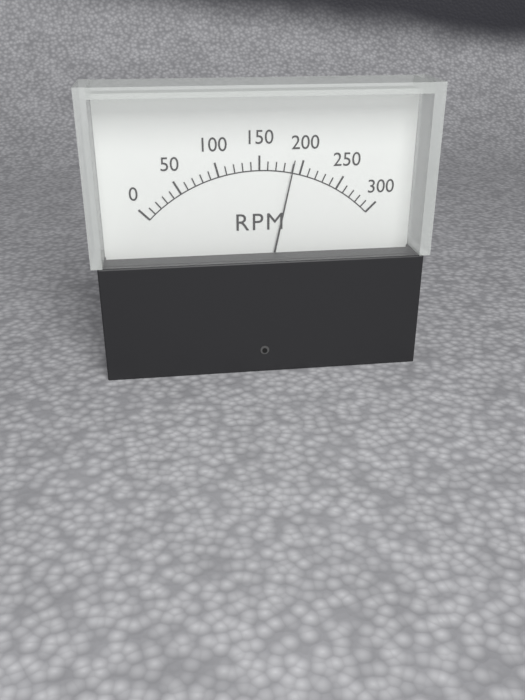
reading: 190 RPM
